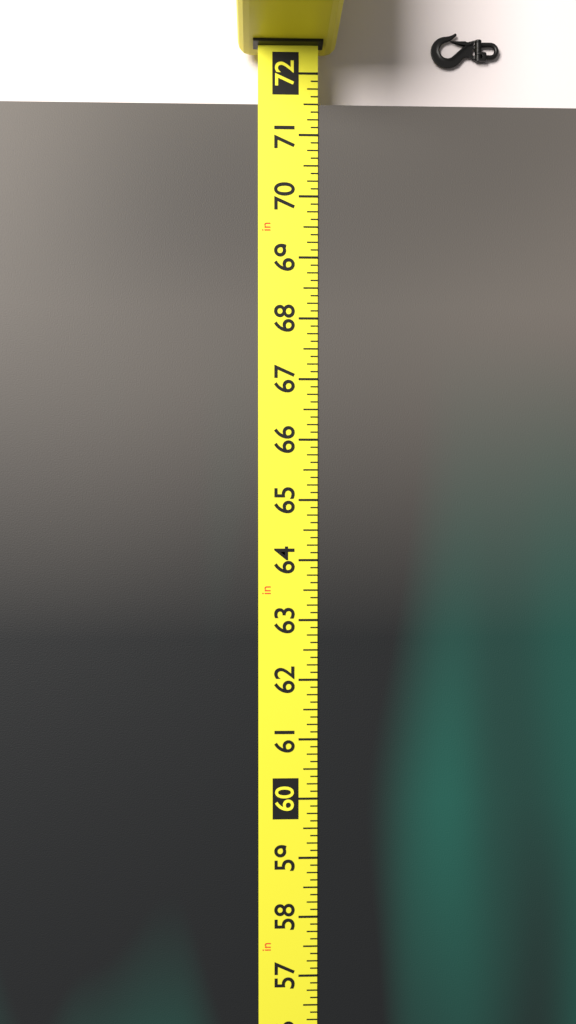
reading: 71.500 in
